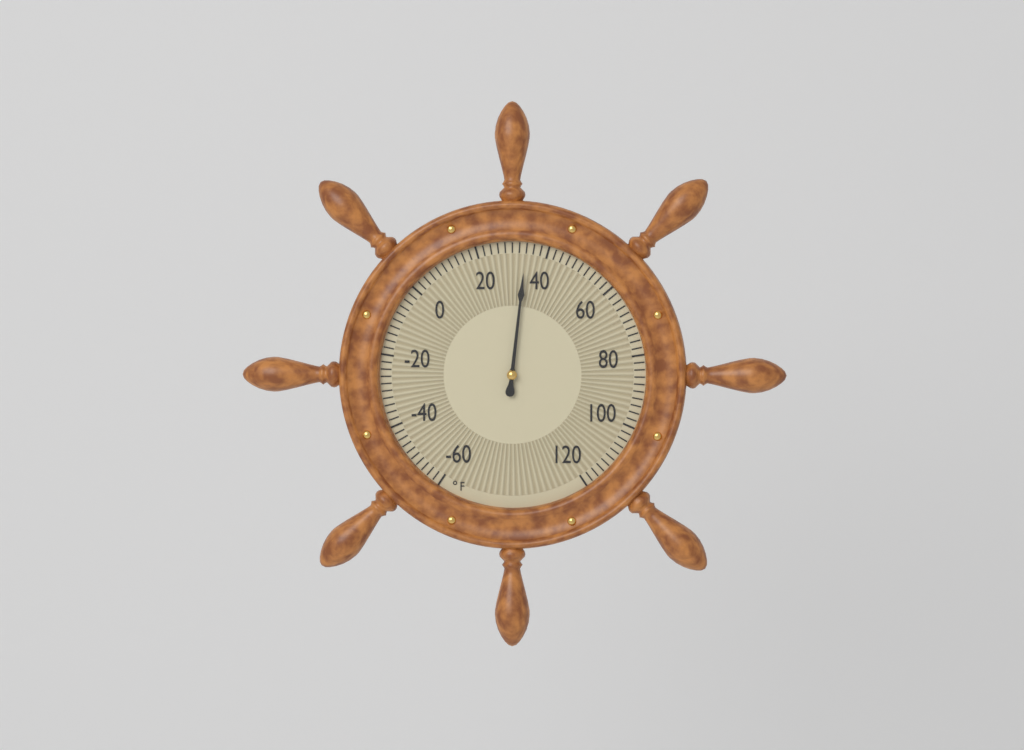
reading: 34 °F
